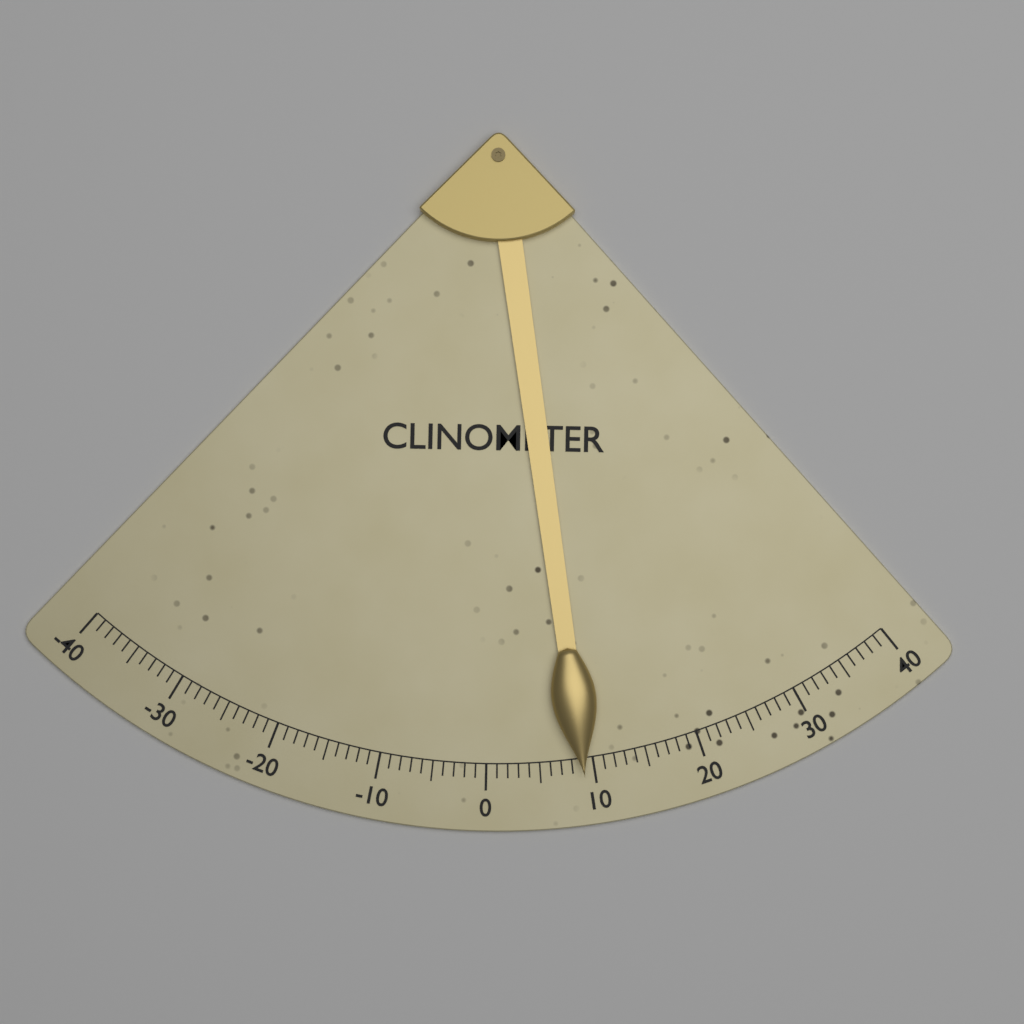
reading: 9 (no unit)
